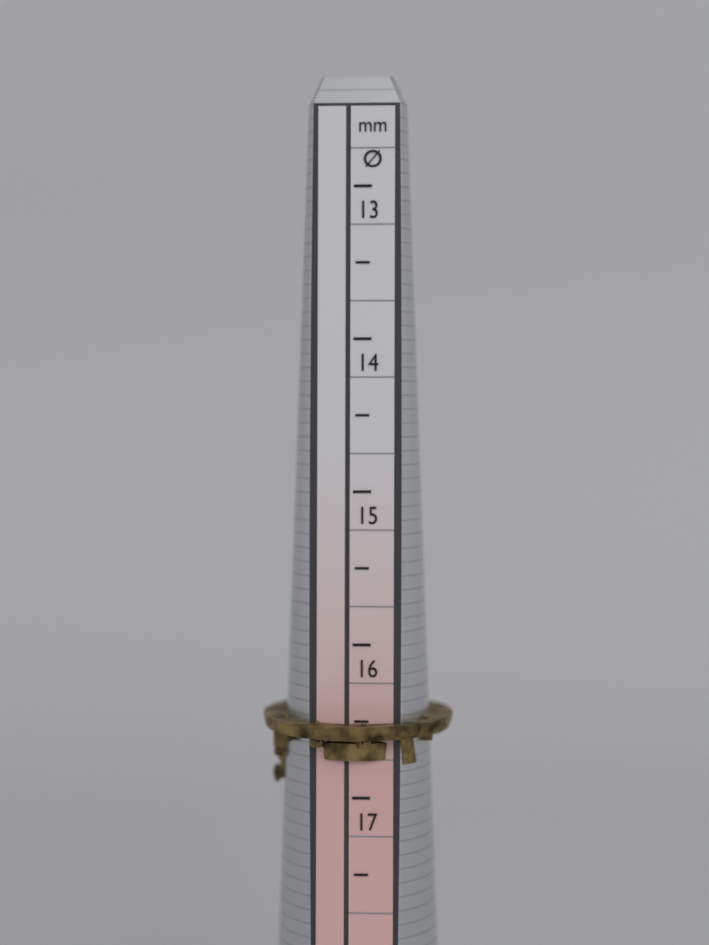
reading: 17.0 mm
